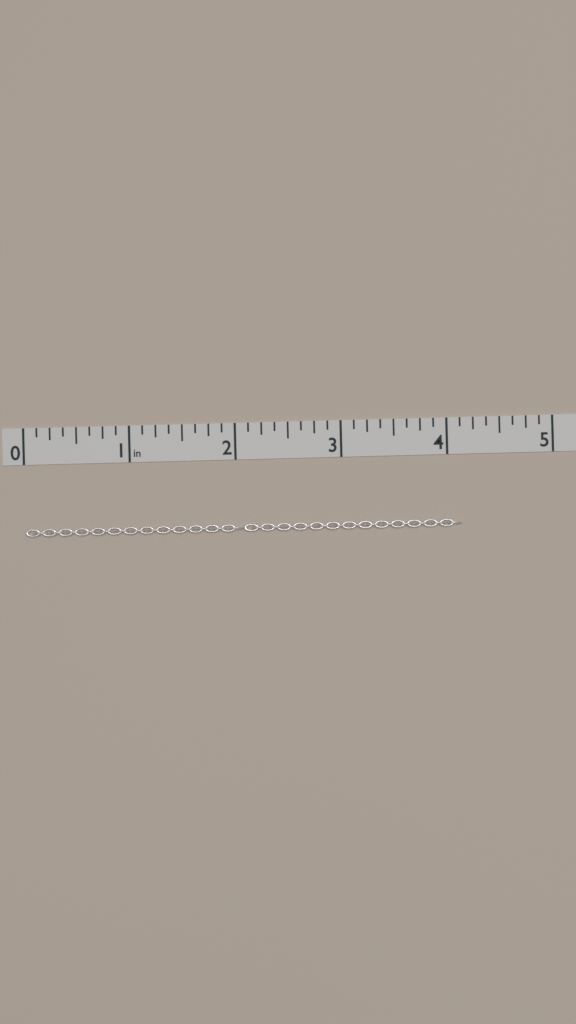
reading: 4.125 in
